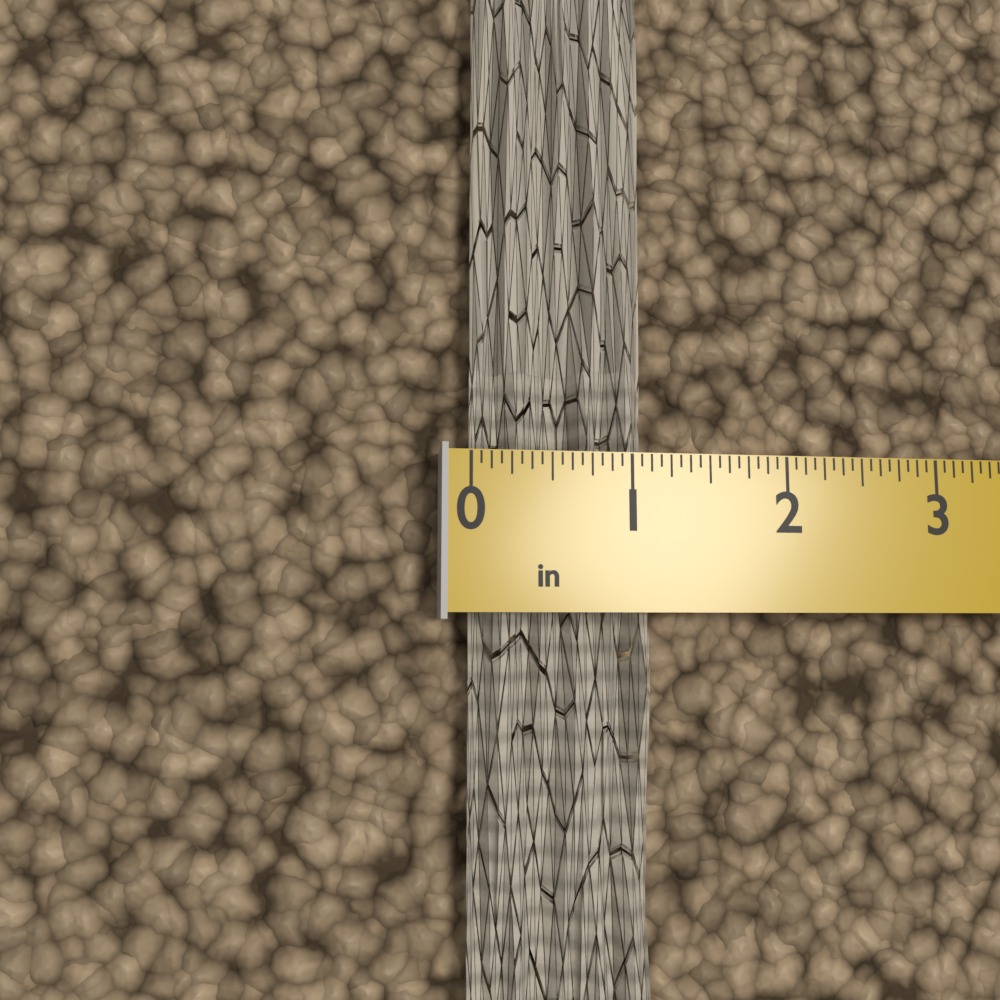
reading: 1.1250 in
